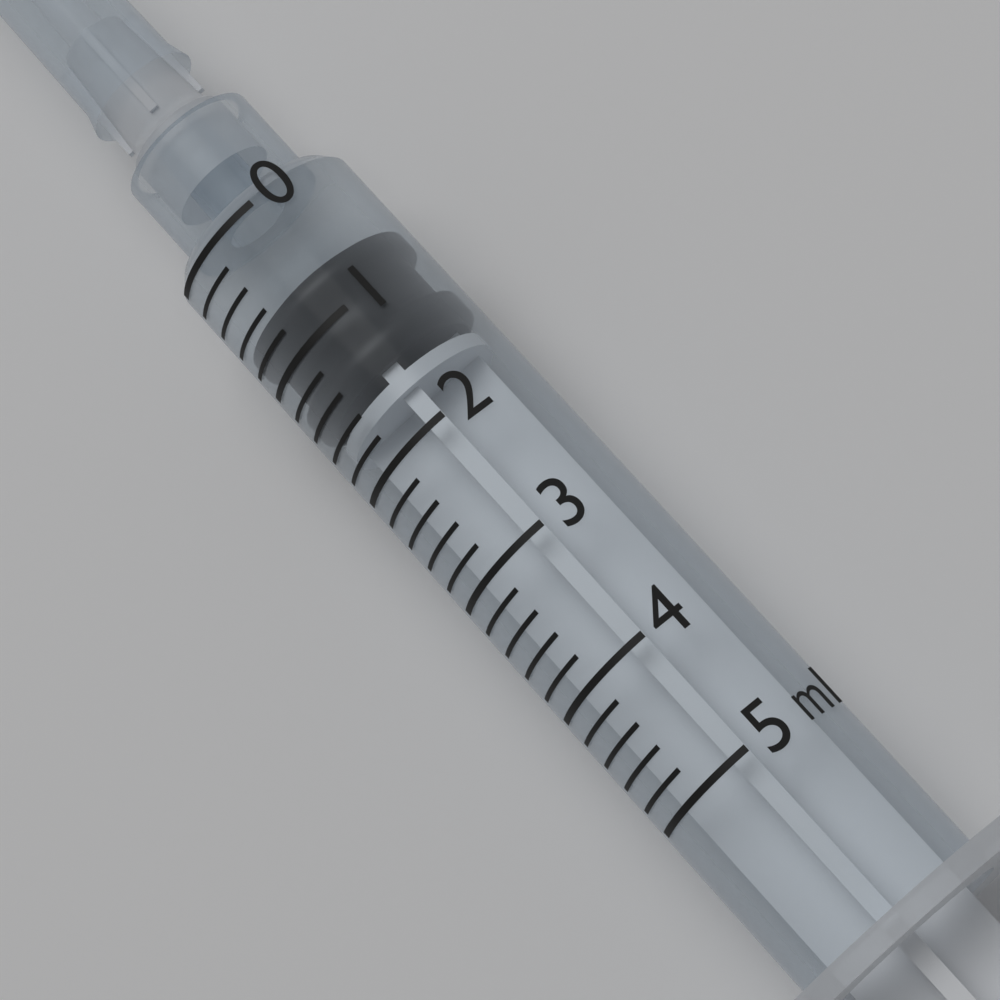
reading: 0.6 ml
